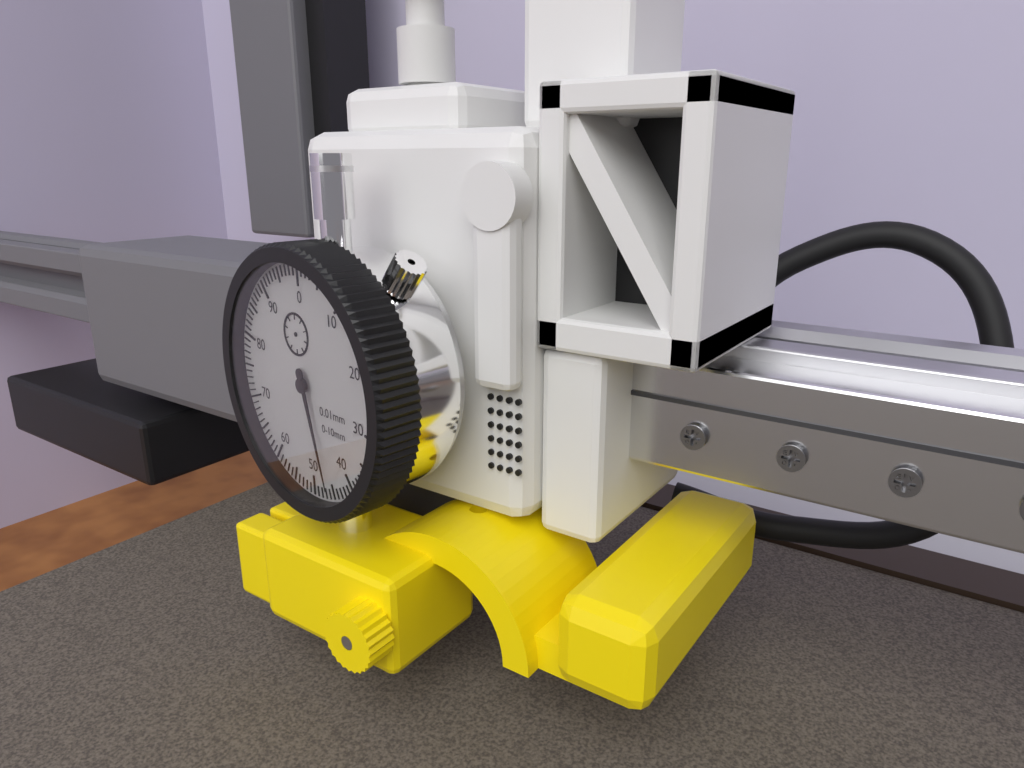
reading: 46 0.01mm
